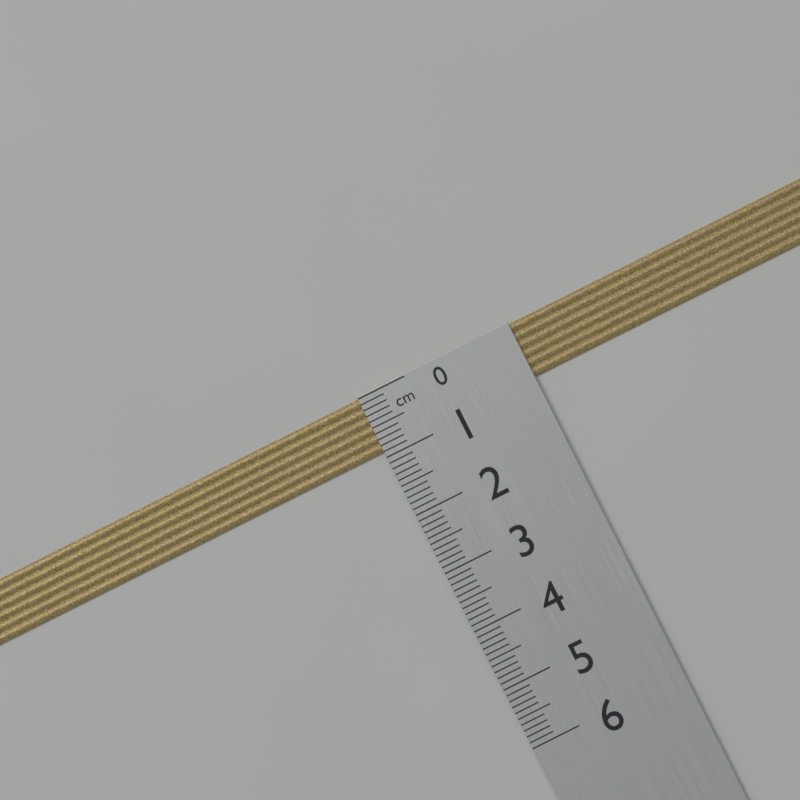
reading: 0.9 cm
